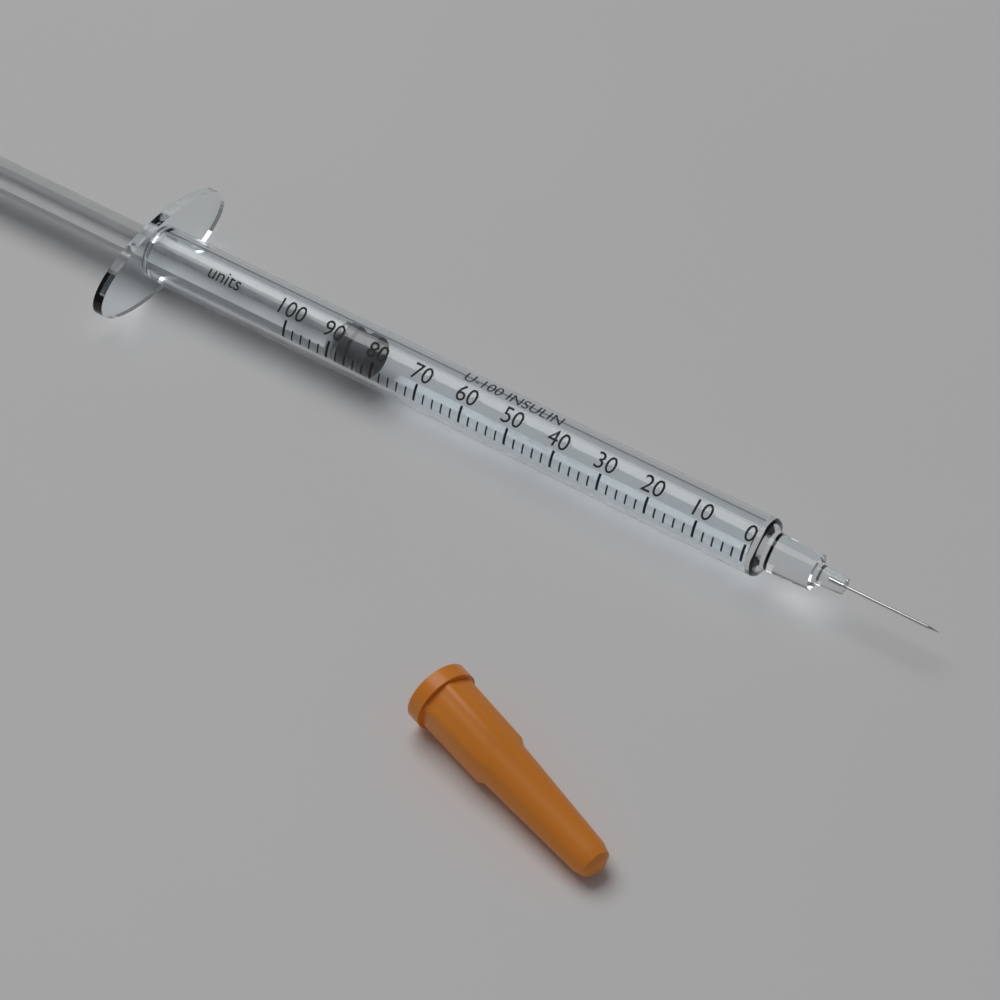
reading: 82 units
